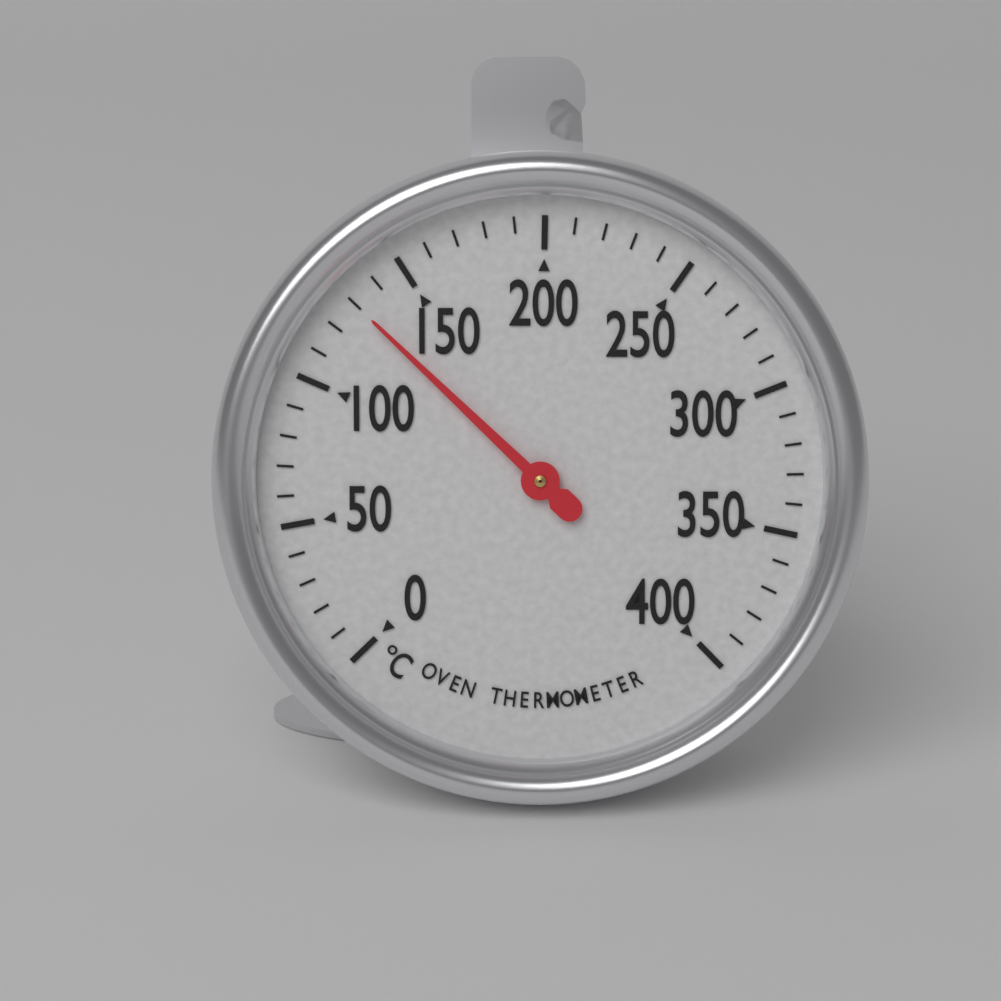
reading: 130 °C
